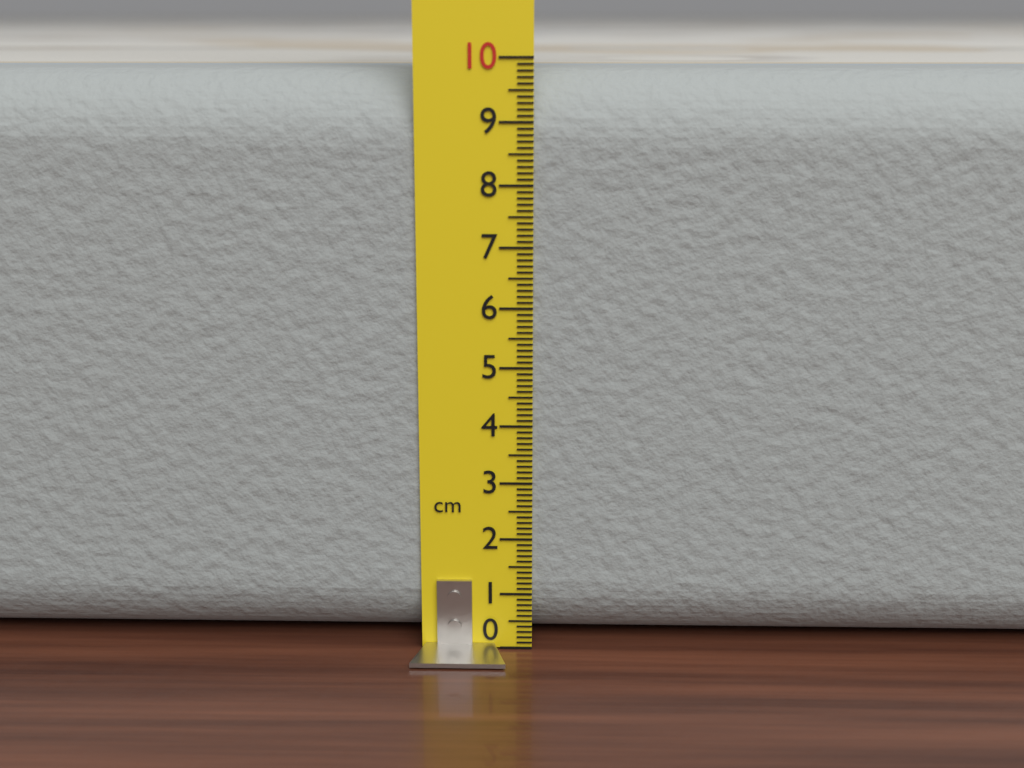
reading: 9.8 cm
